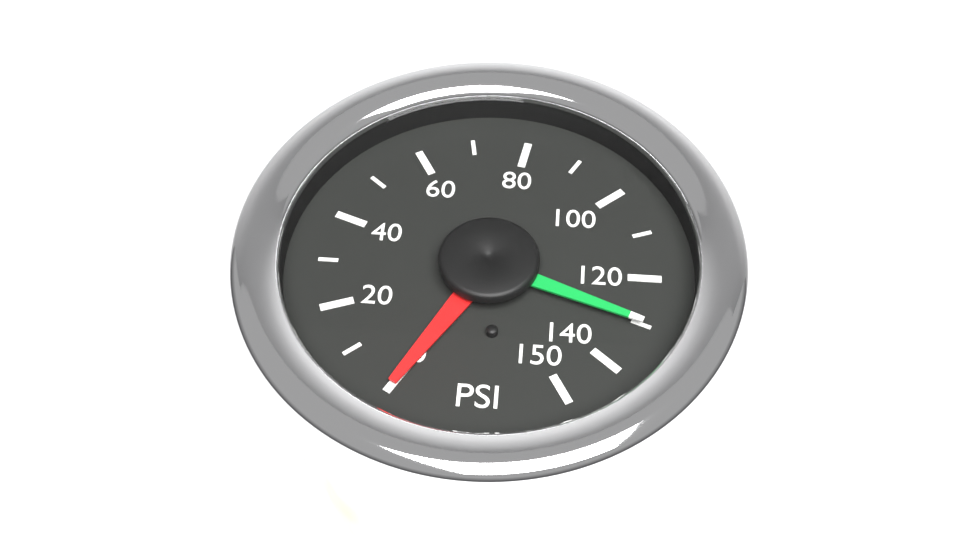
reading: 130 PSI
